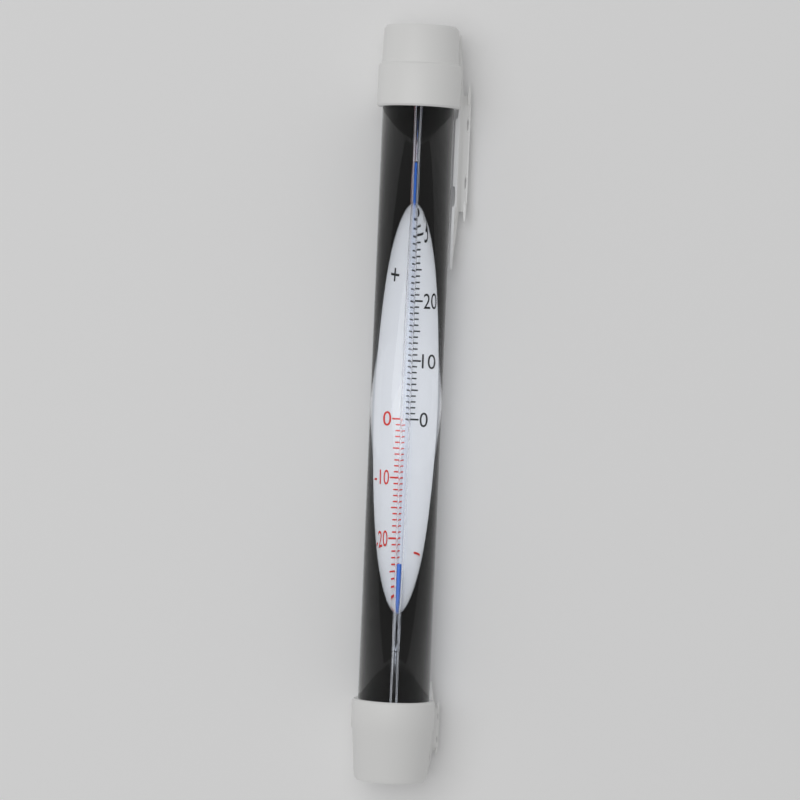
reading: -25 °C
